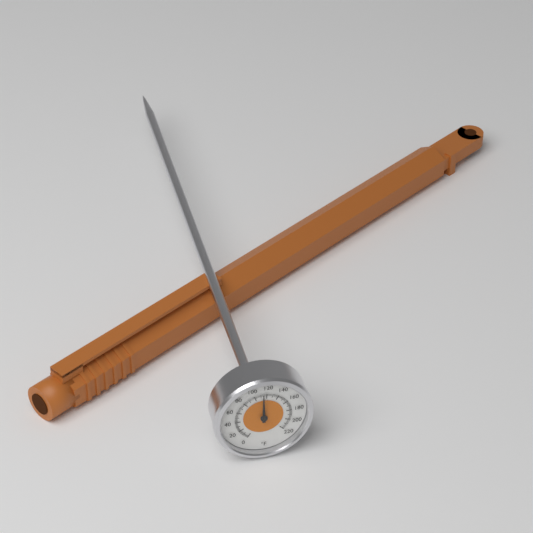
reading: 114 °F
